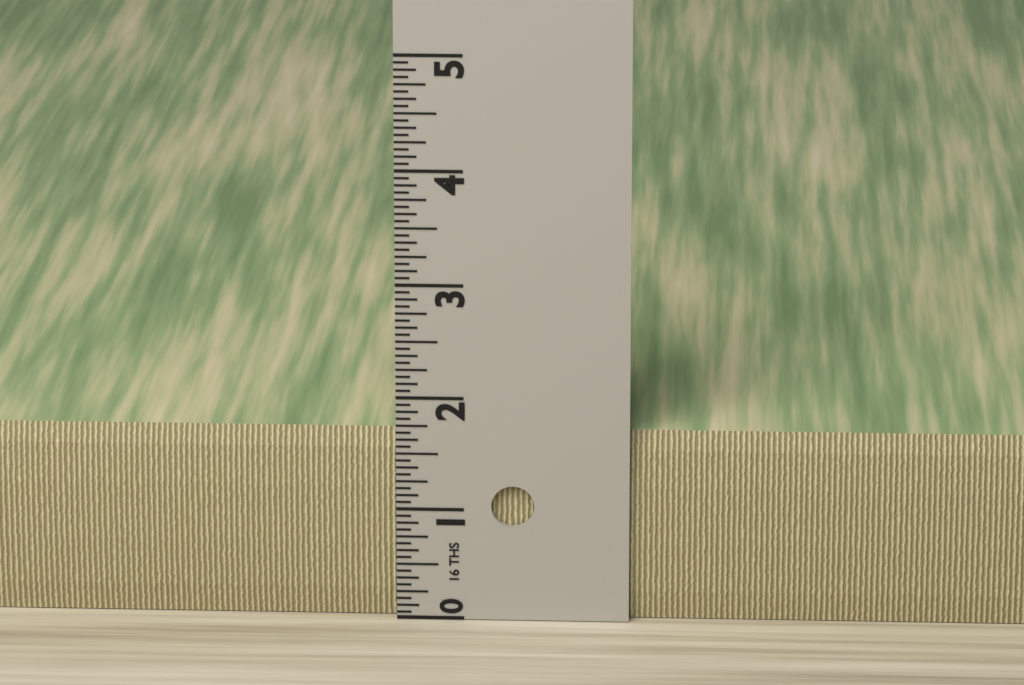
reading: 1.6875 in
